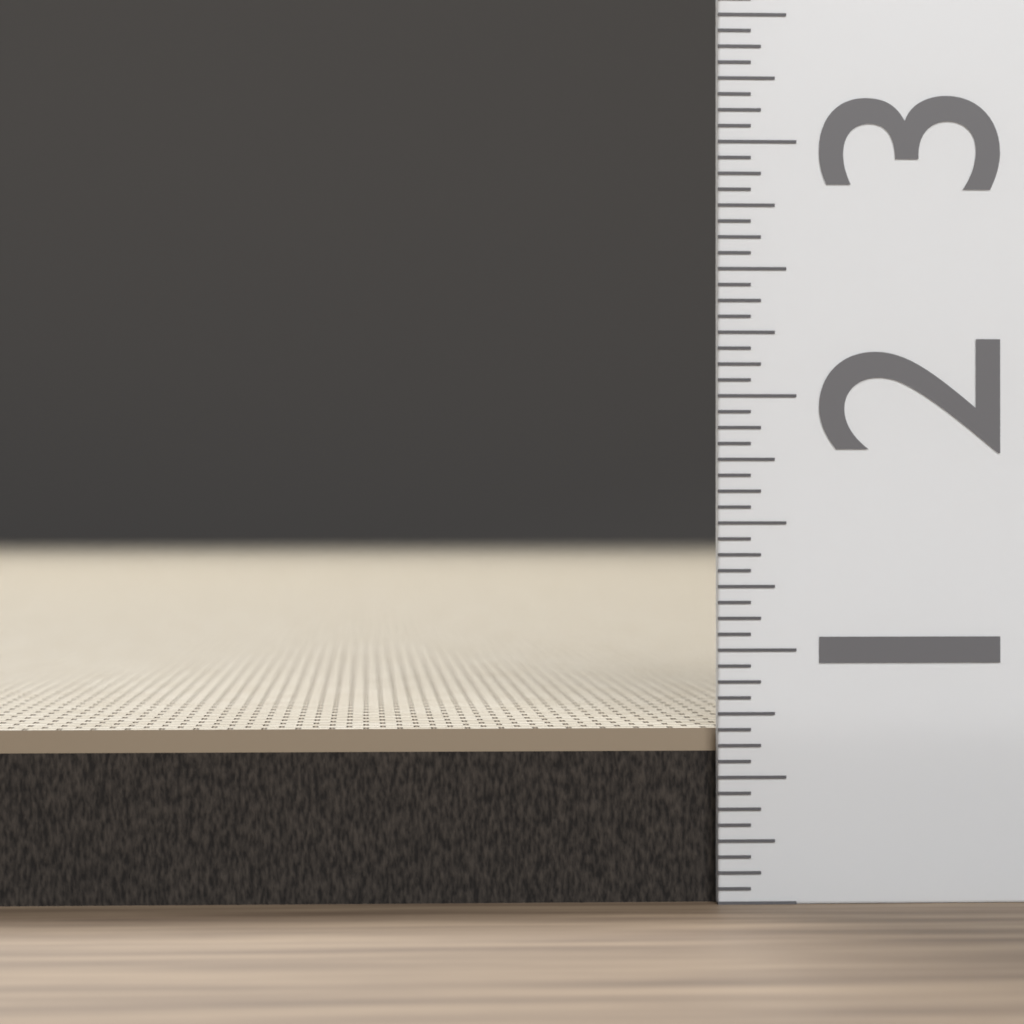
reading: 0.6875 (no unit)
